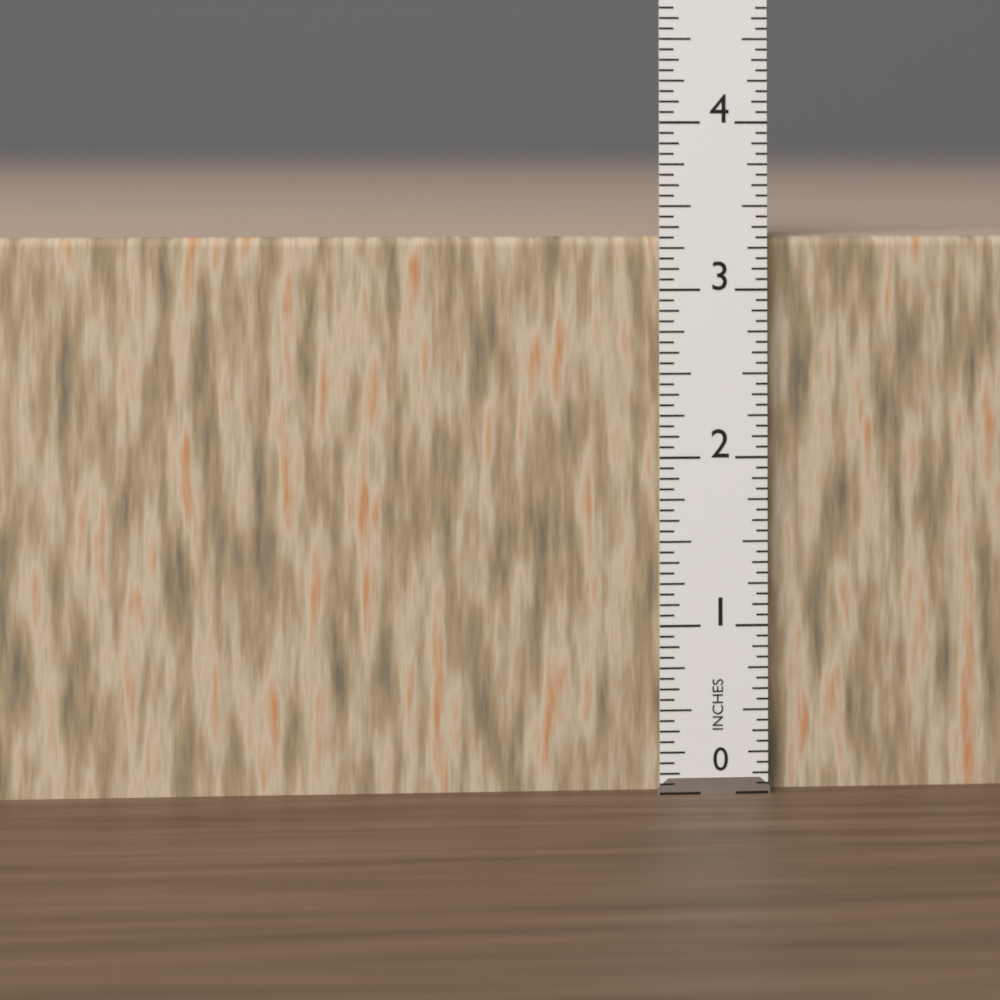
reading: 3.3125 in
